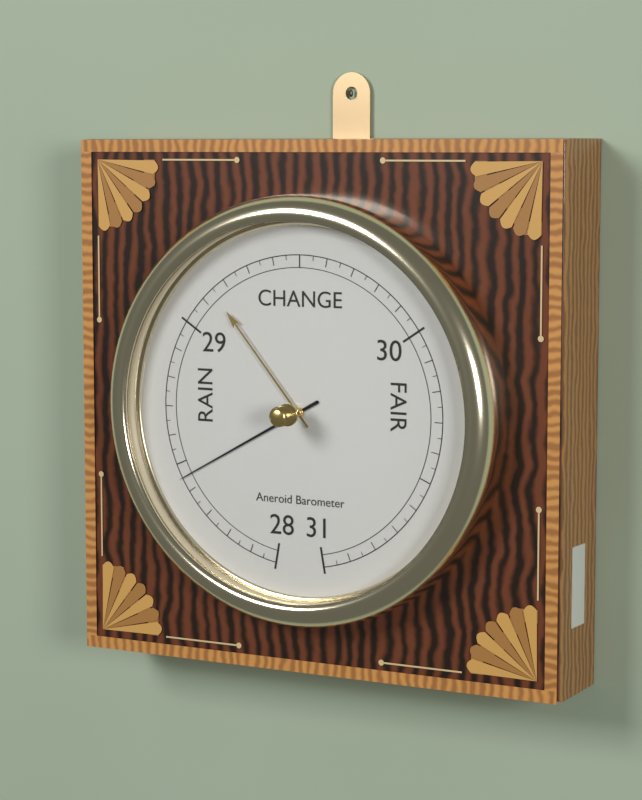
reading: 28.45 inHg
